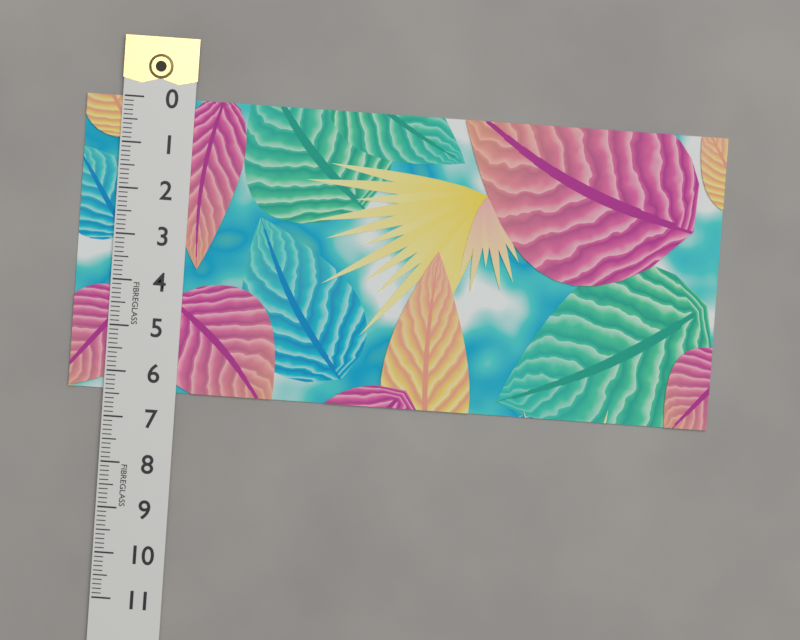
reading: 6.4 (no unit)
